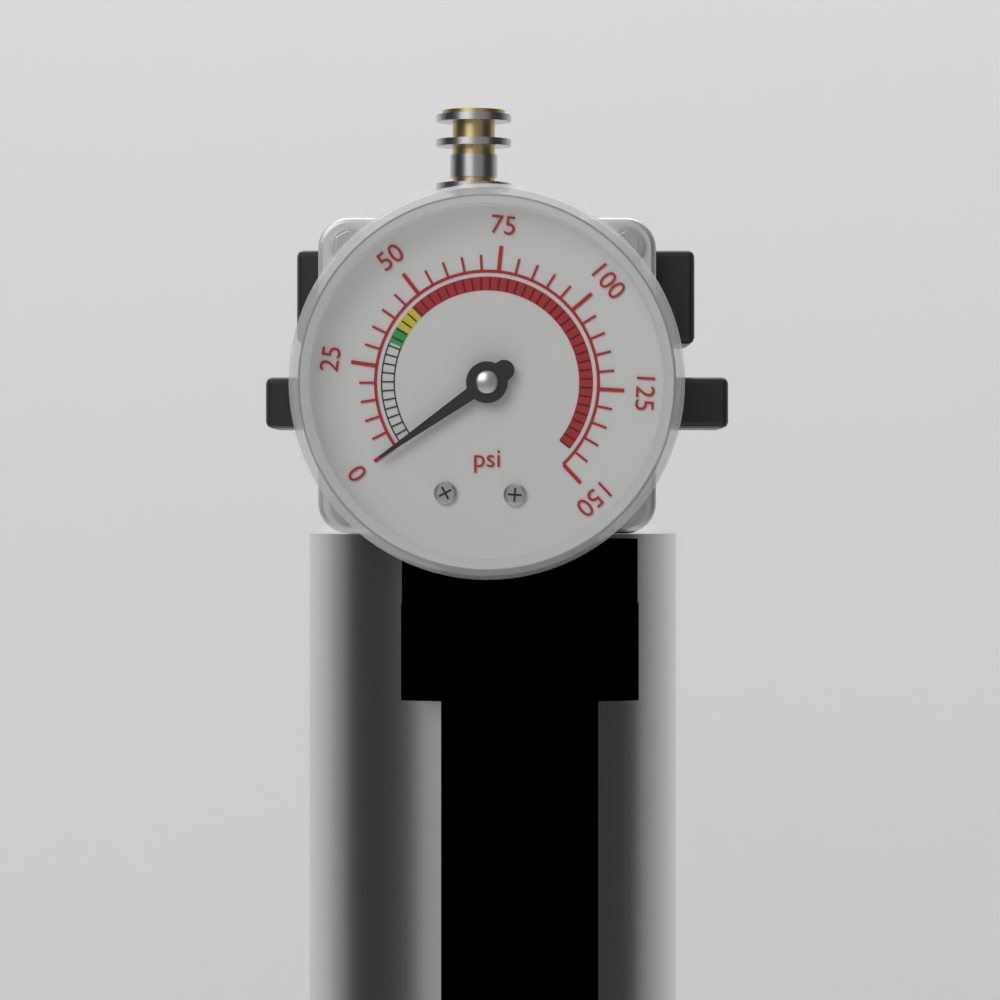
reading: 0 psi
